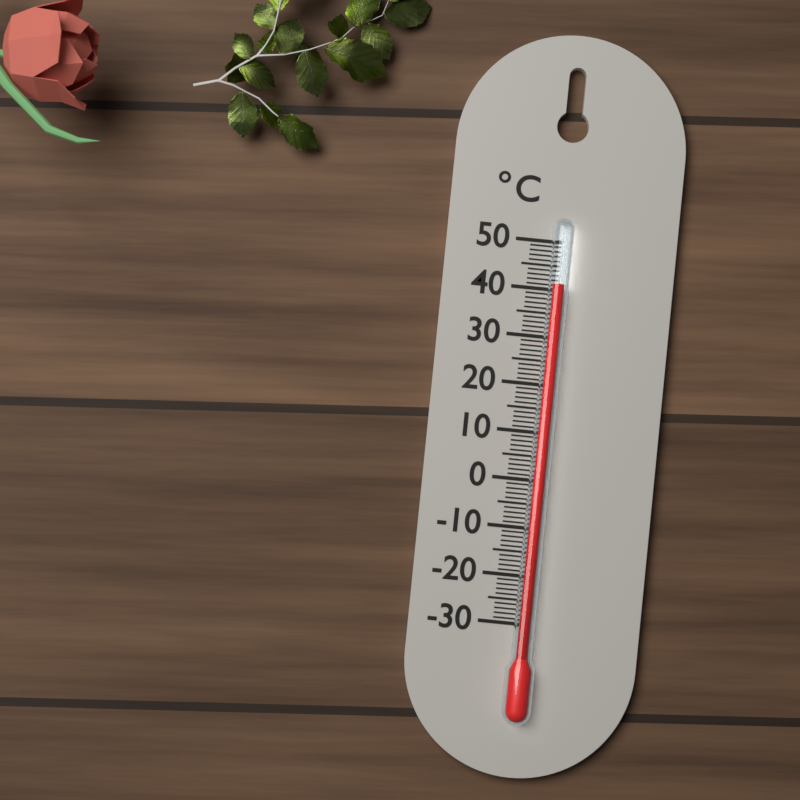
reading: 41 °C
